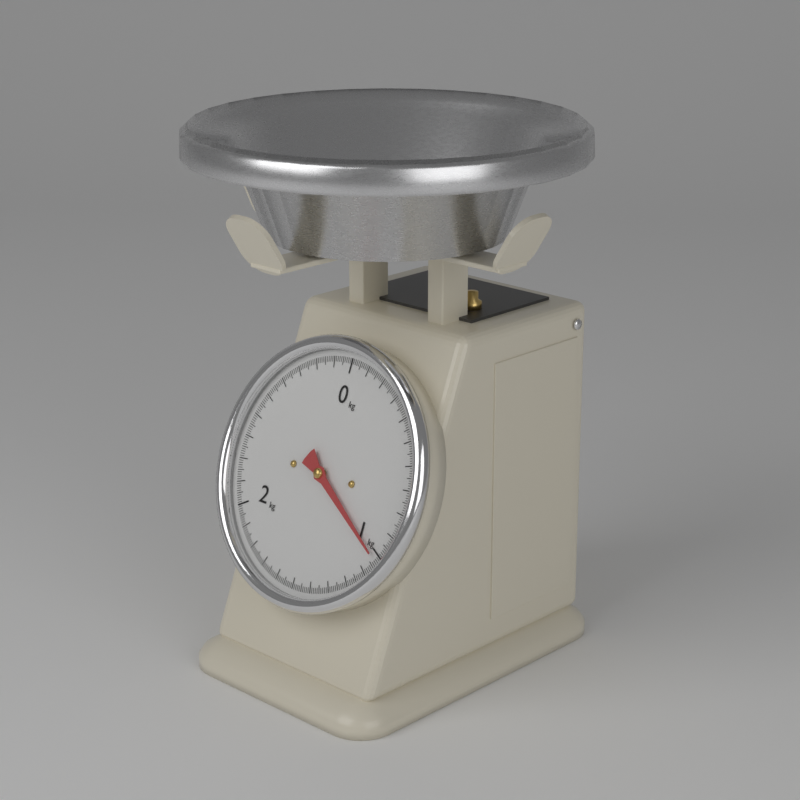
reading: 1.02 kg
